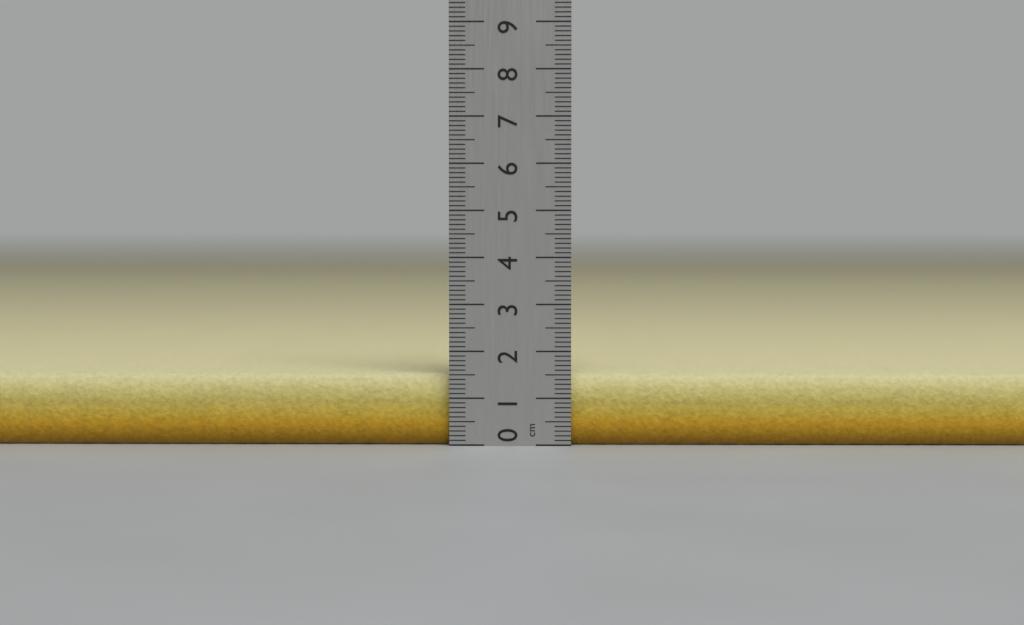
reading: 1.5 cm
